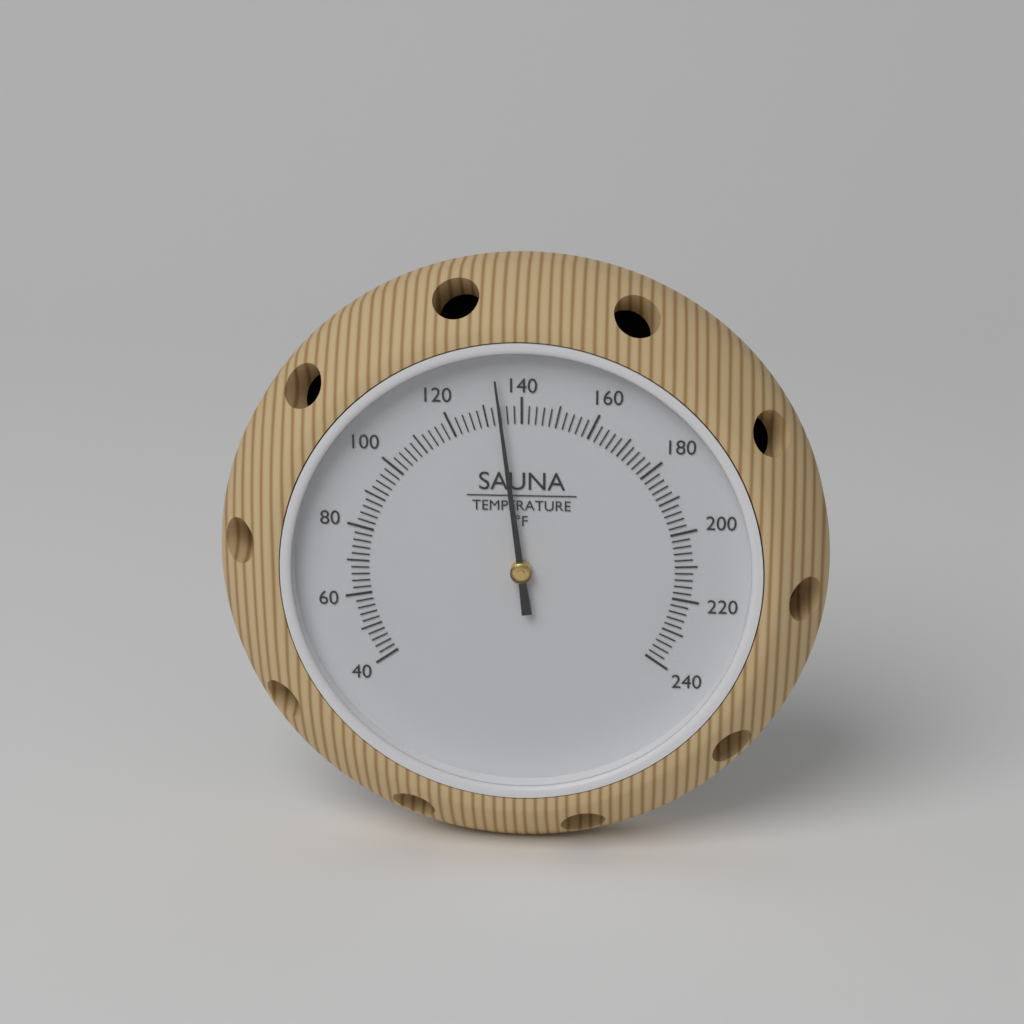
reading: 134 °F
